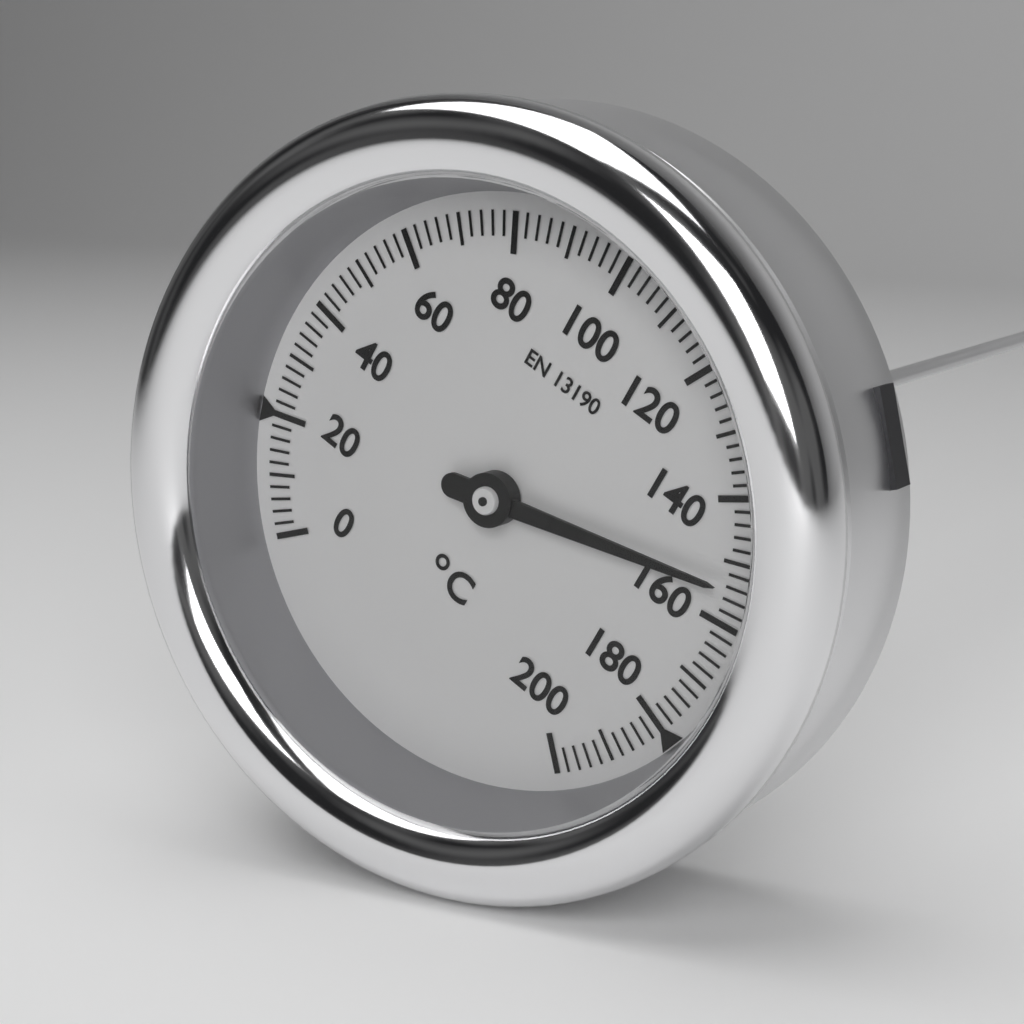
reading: 154 °C
